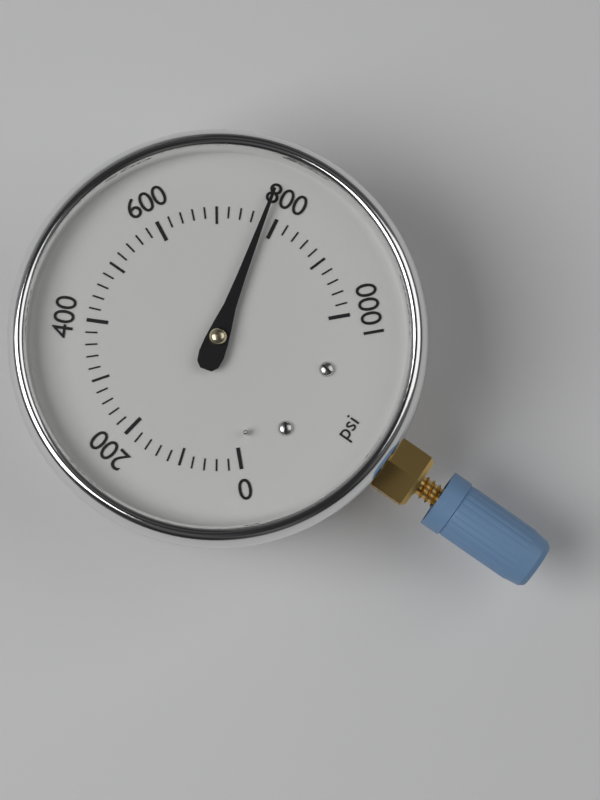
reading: 780 psi
